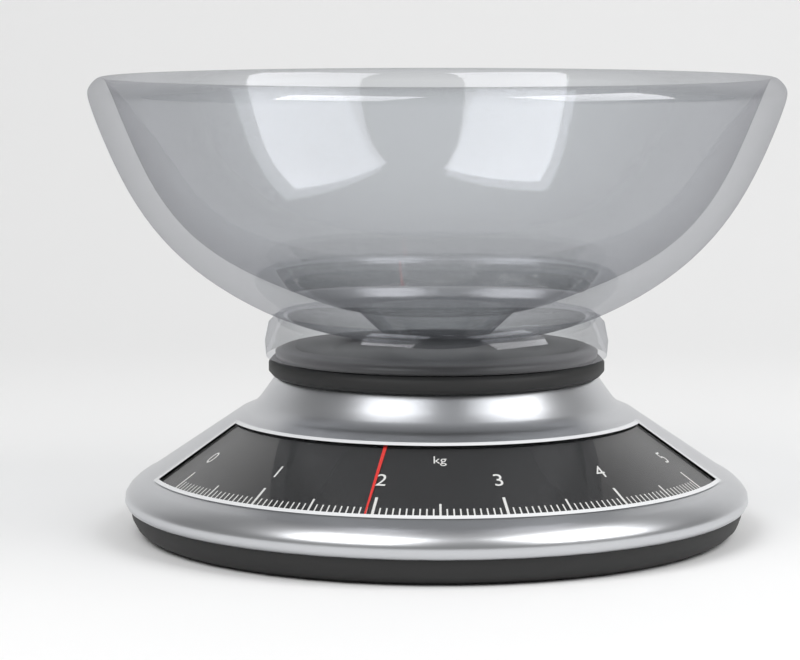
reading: 1.95 kg
